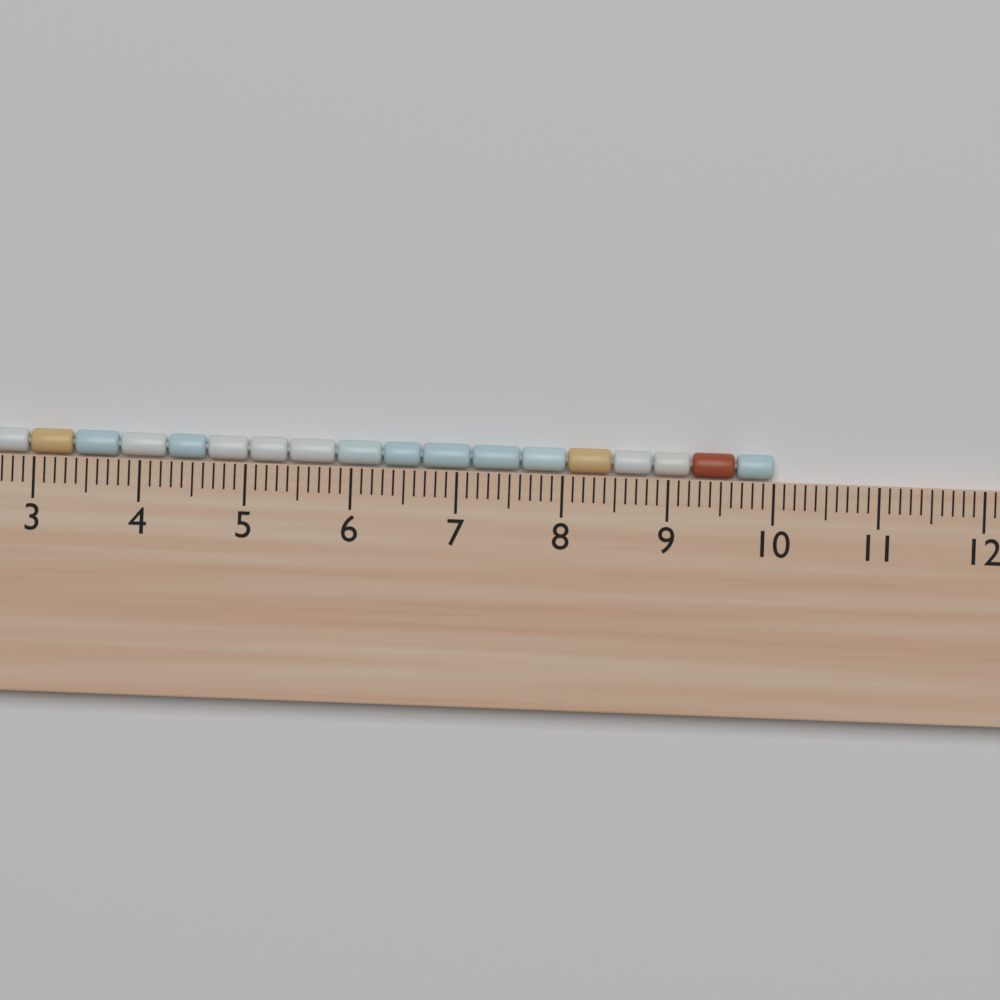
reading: 10.0 cm
